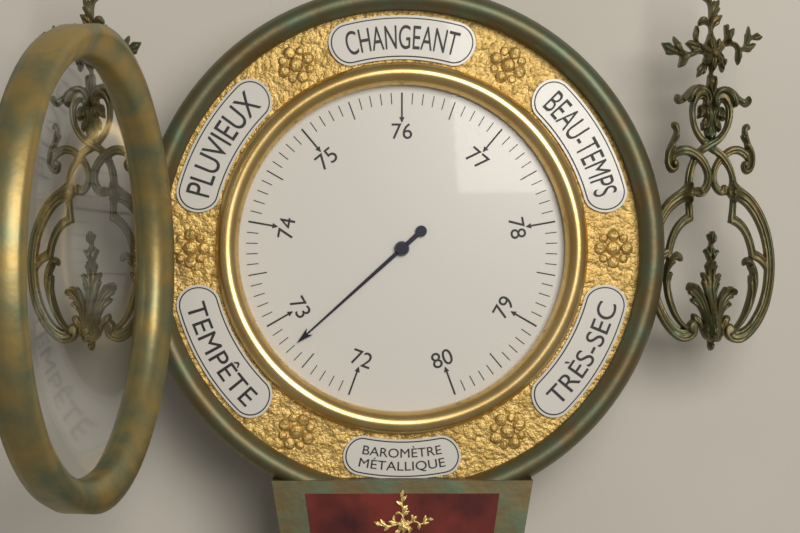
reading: 72.7 (no unit)
